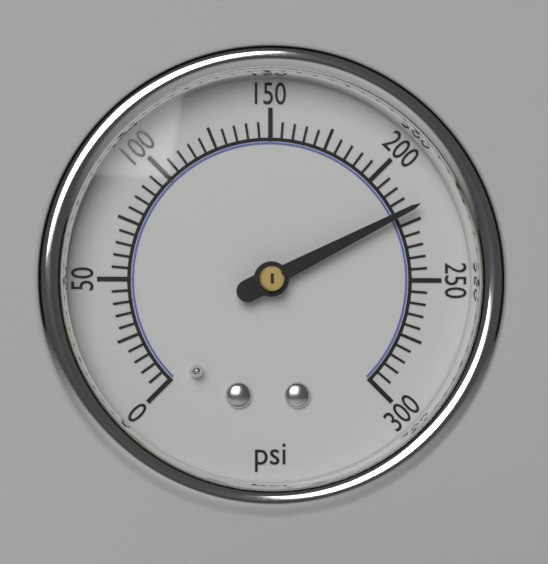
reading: 220 psi
